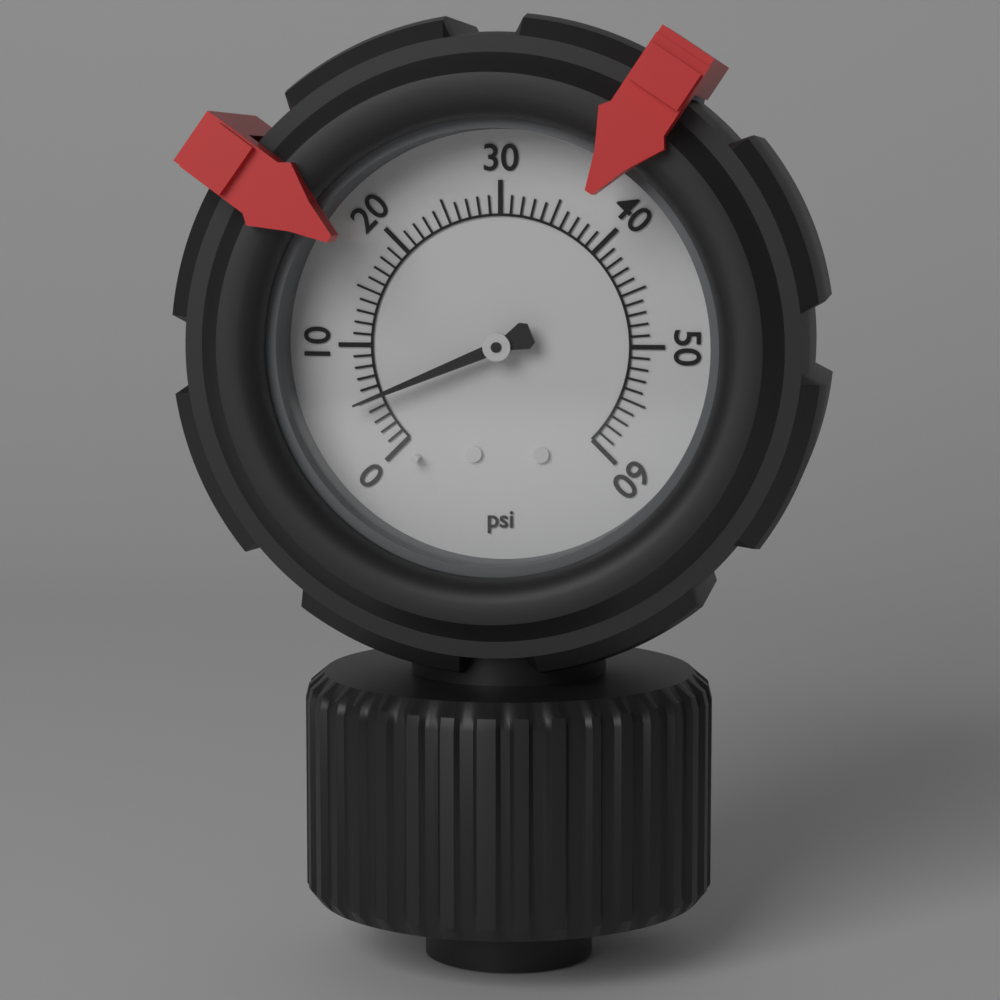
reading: 5 psi
